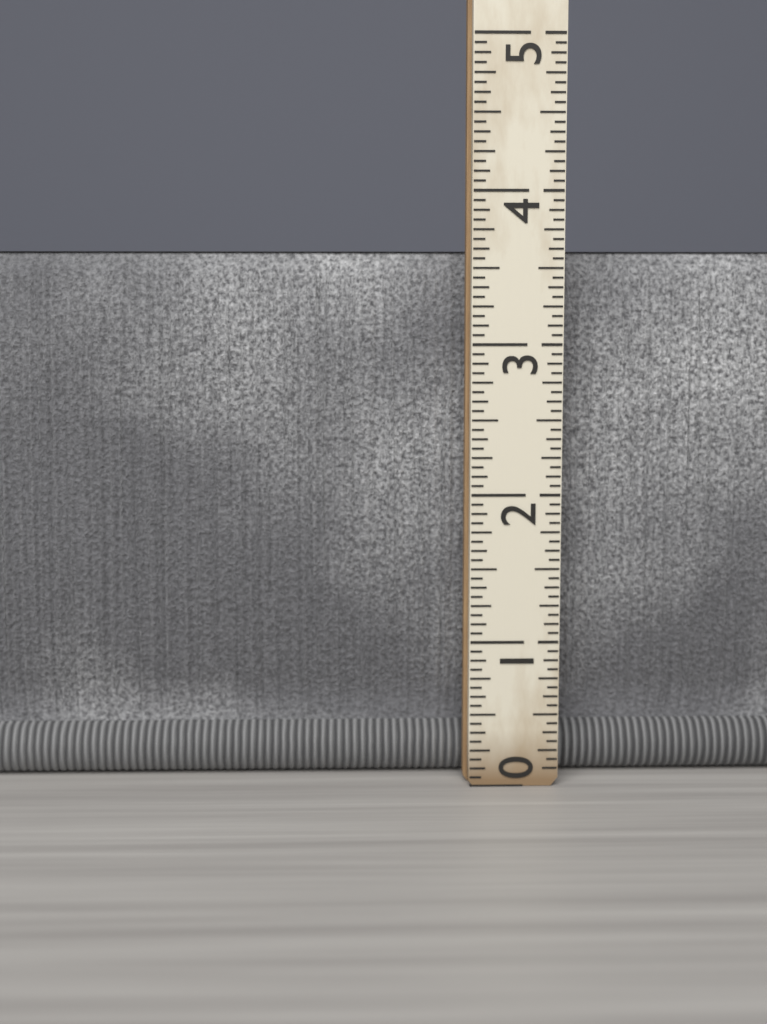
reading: 3.6250 (no unit)
